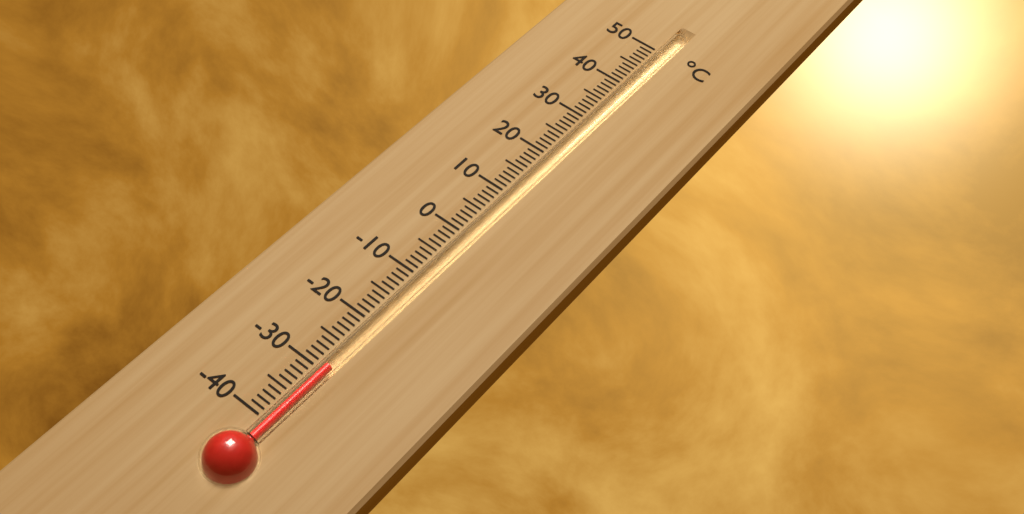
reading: -29 °C
